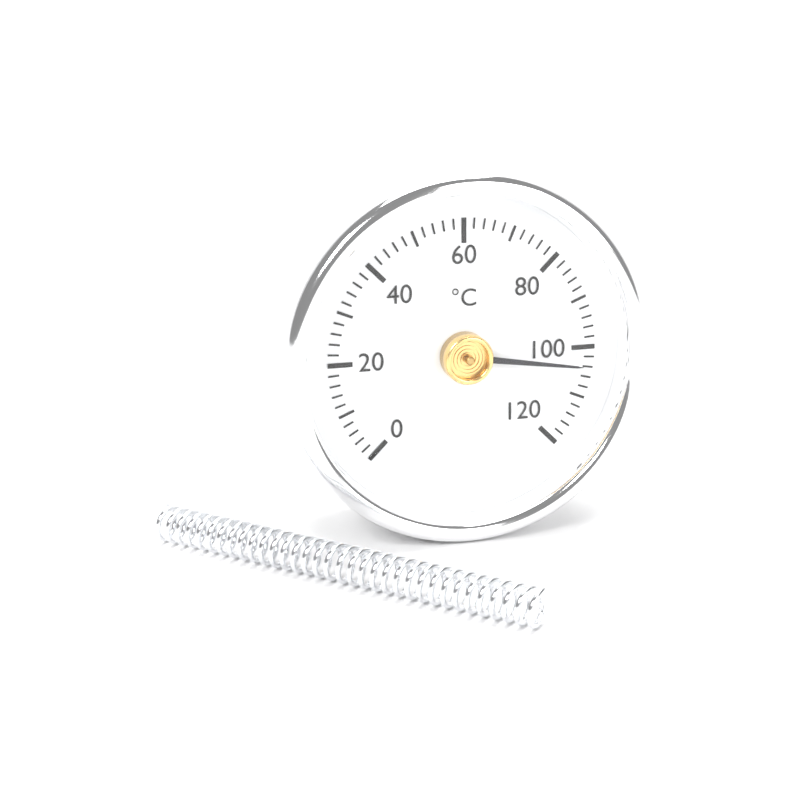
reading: 104 °C
